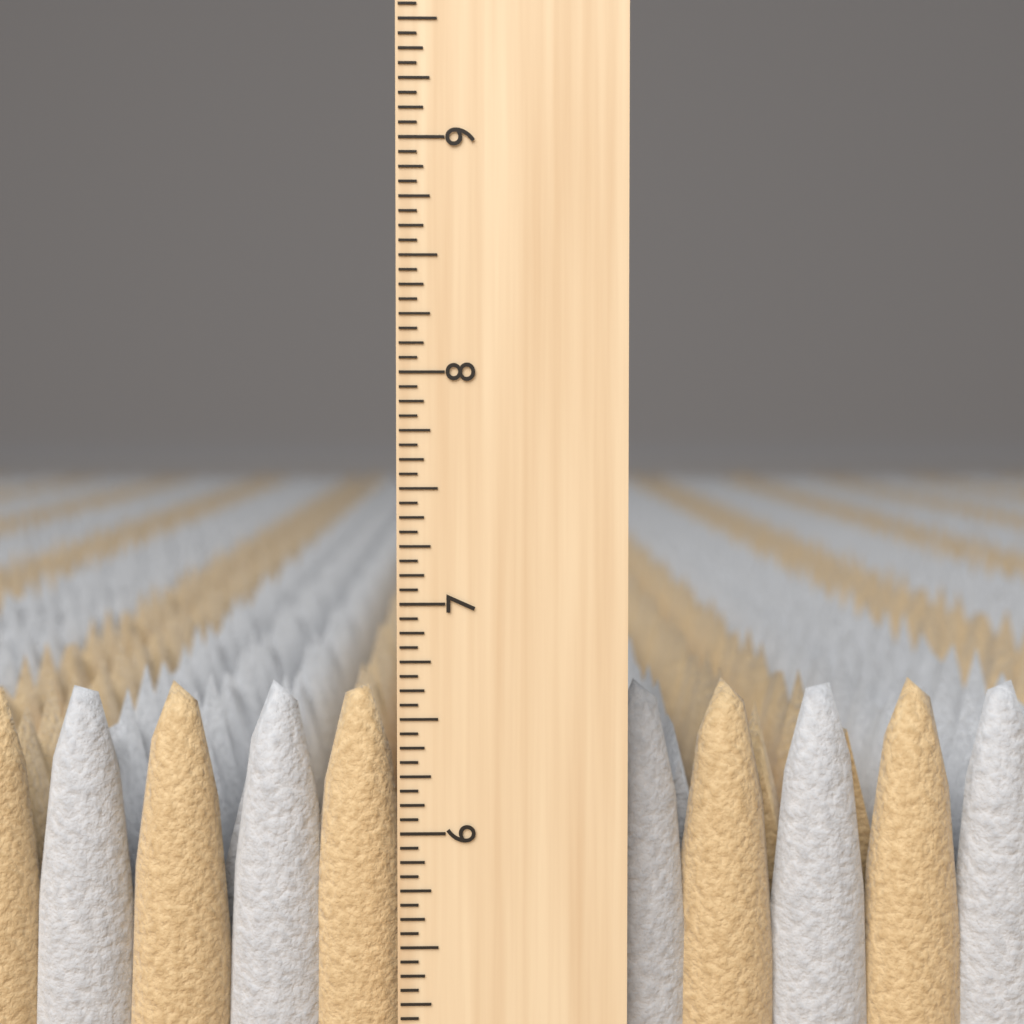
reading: 6.6250 inch
